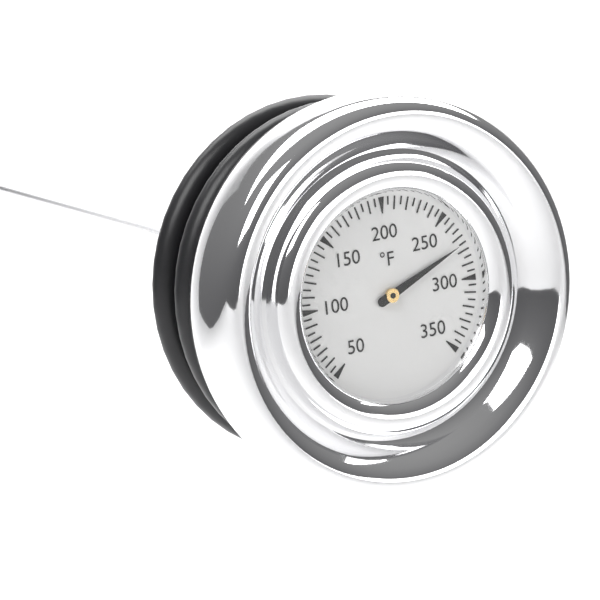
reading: 275 °F
